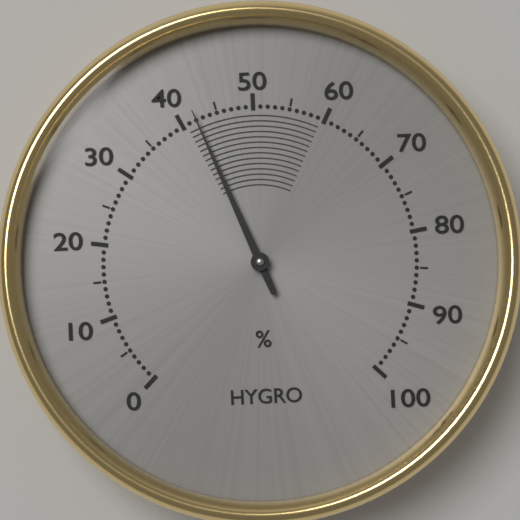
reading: 42 %
